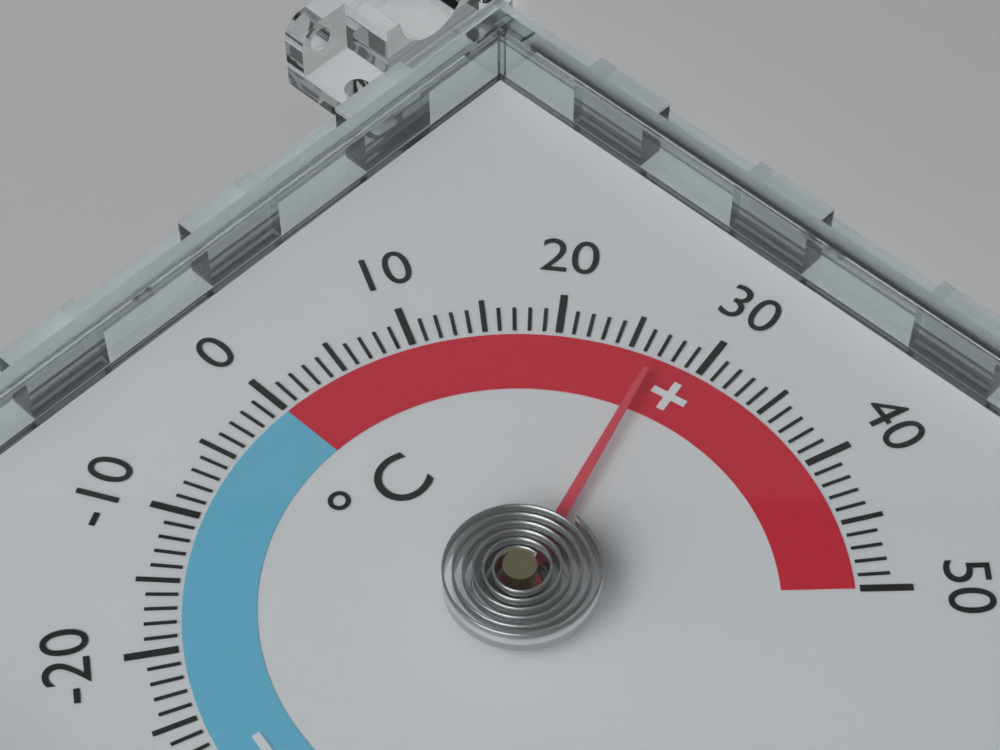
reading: 27 °C
